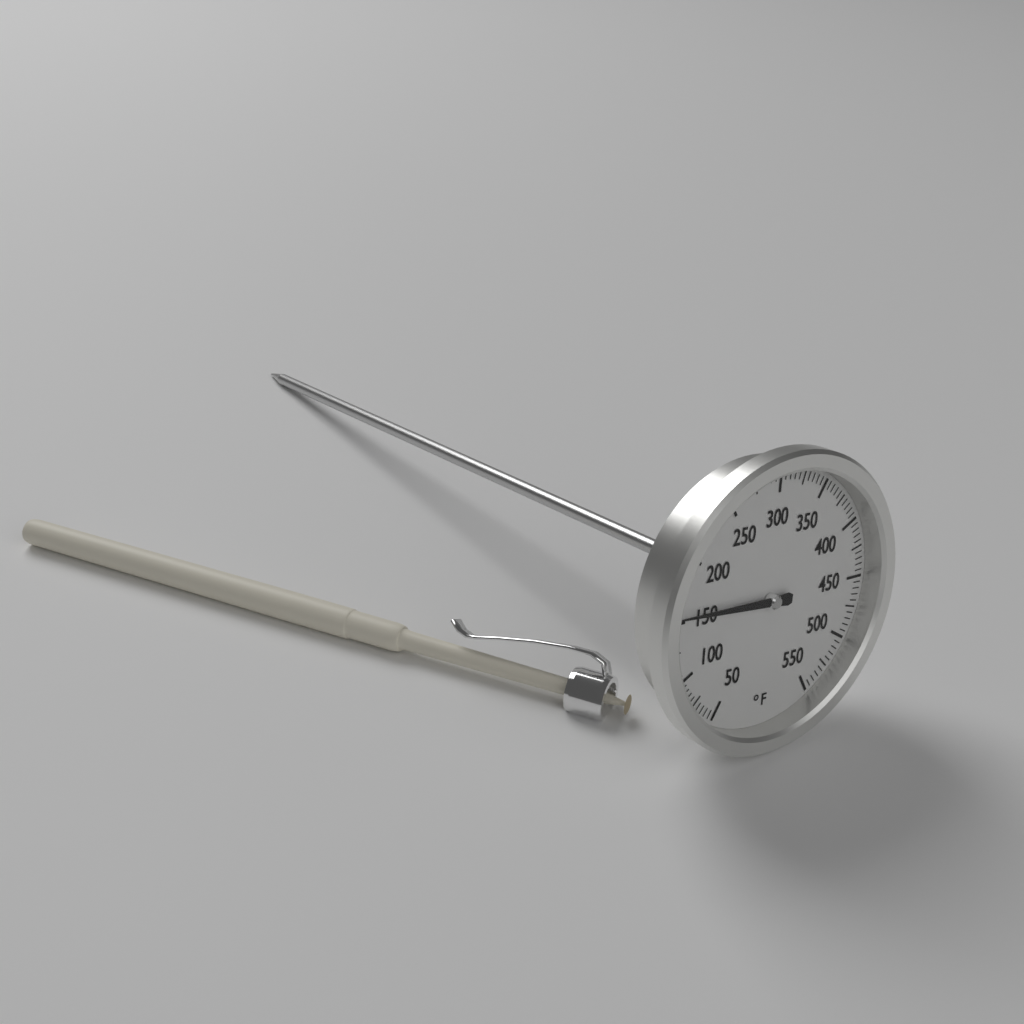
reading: 155 °F
